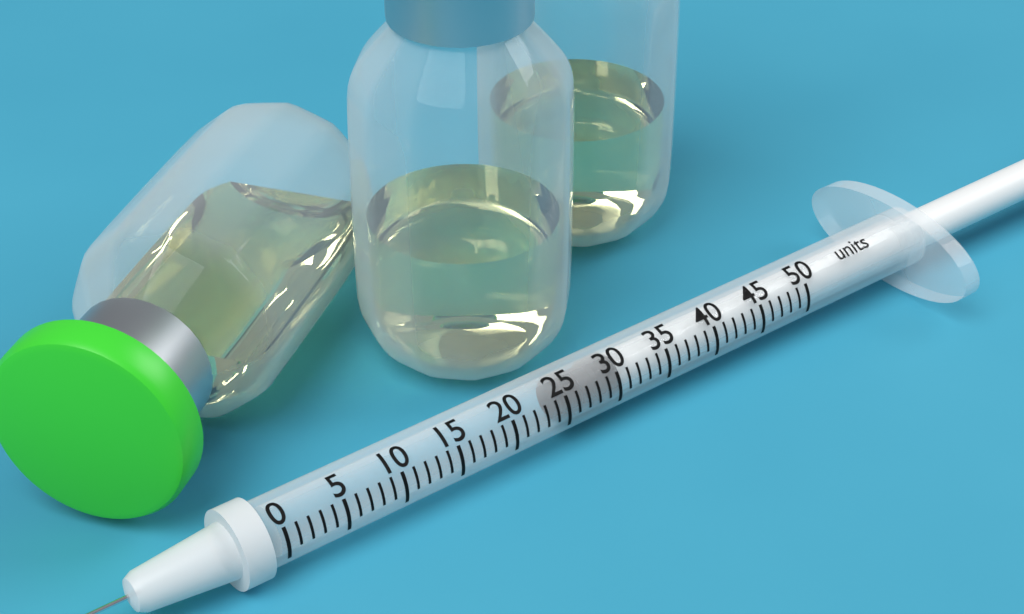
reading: 25 units
